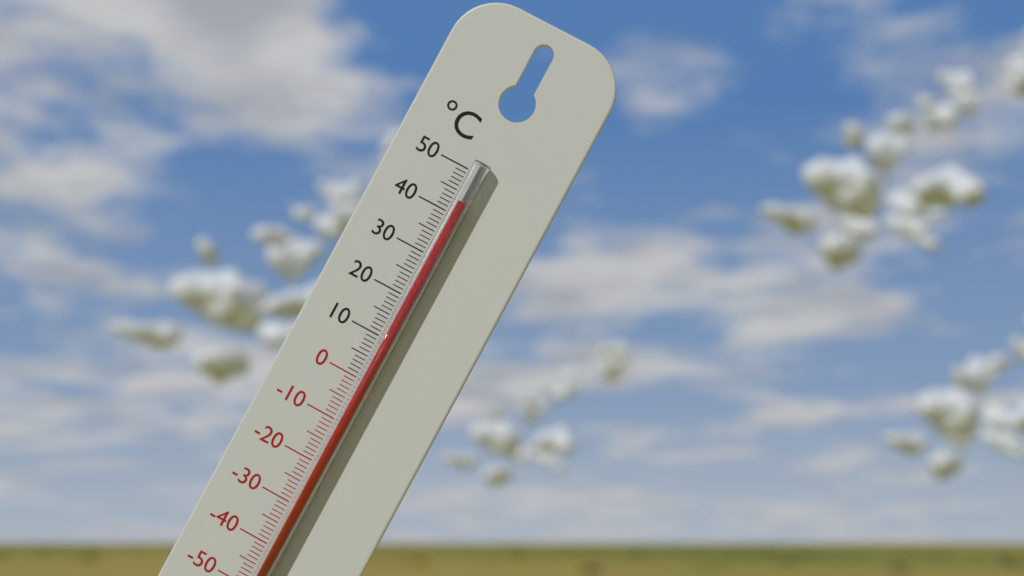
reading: 43 °C
